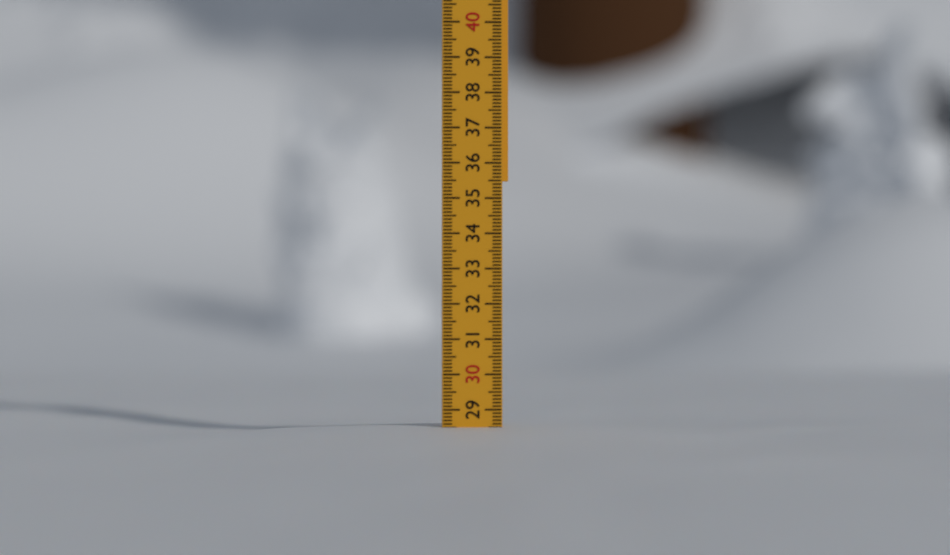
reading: 28.5 (no unit)
